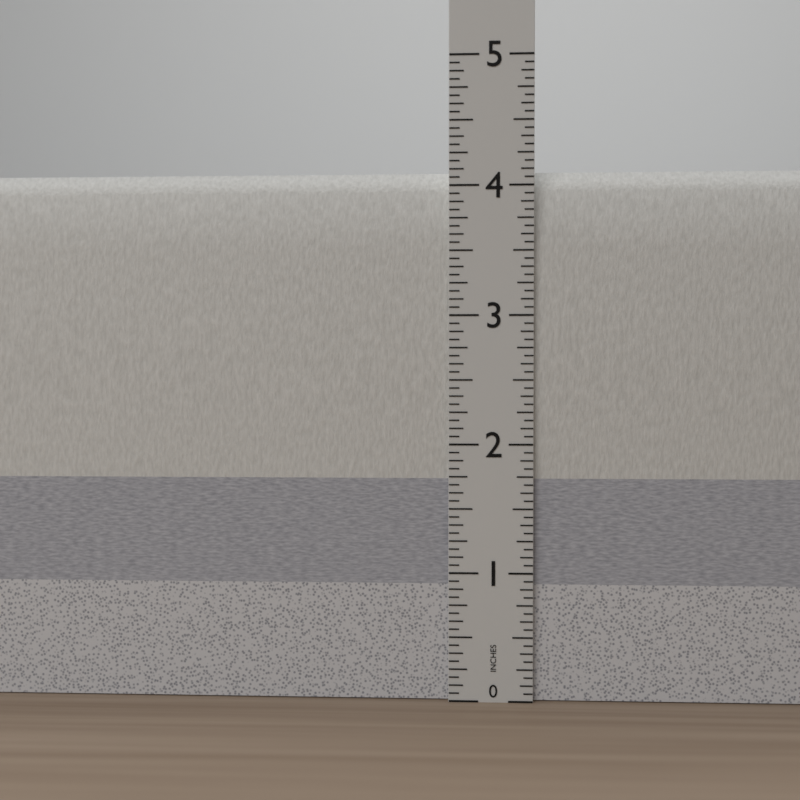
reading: 4.1250 in
